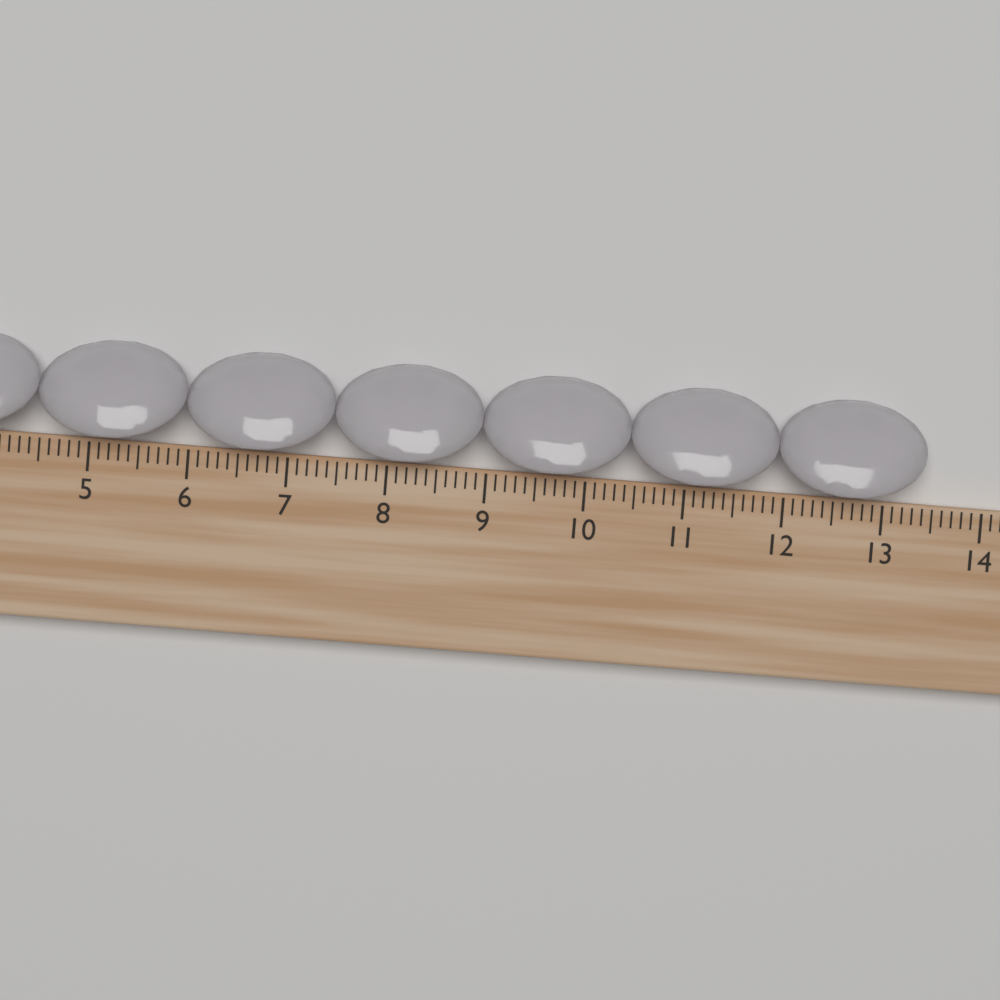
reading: 13.4 cm
